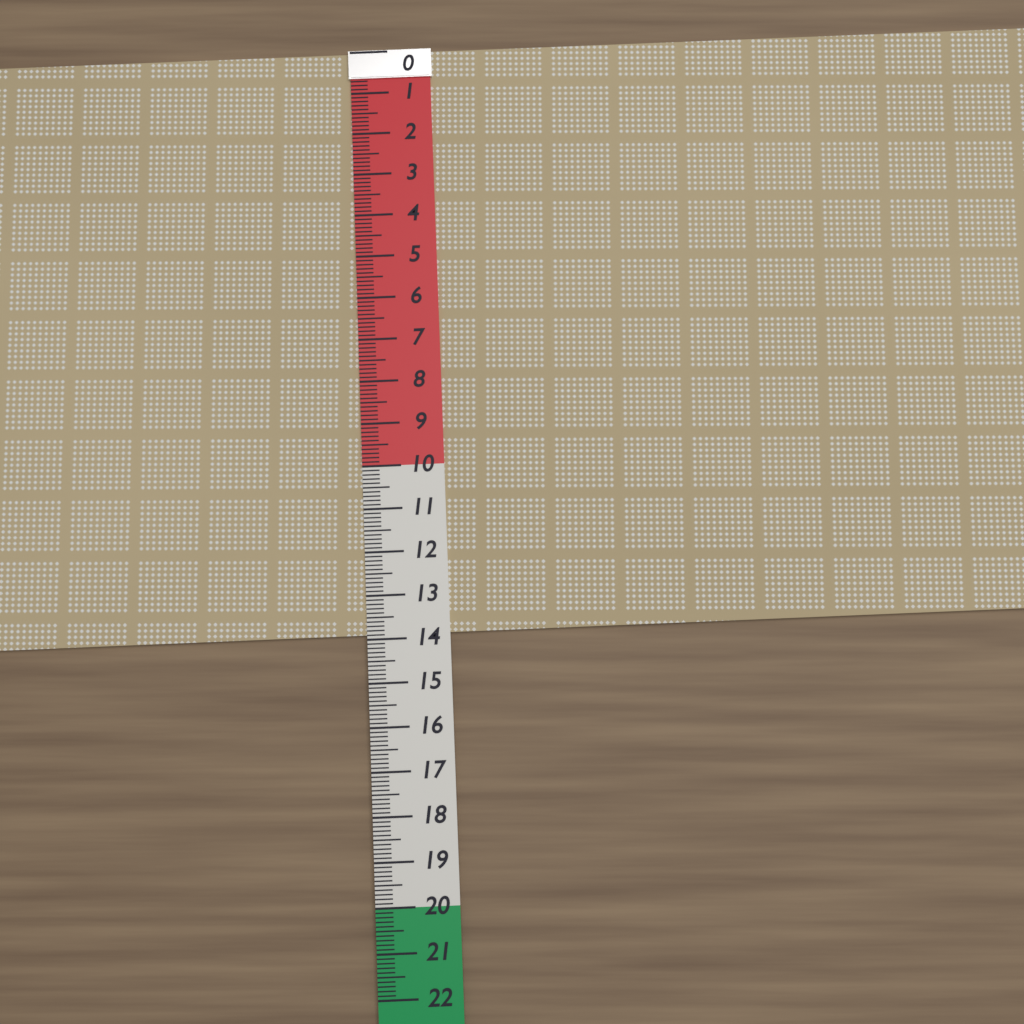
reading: 13.9 (no unit)
